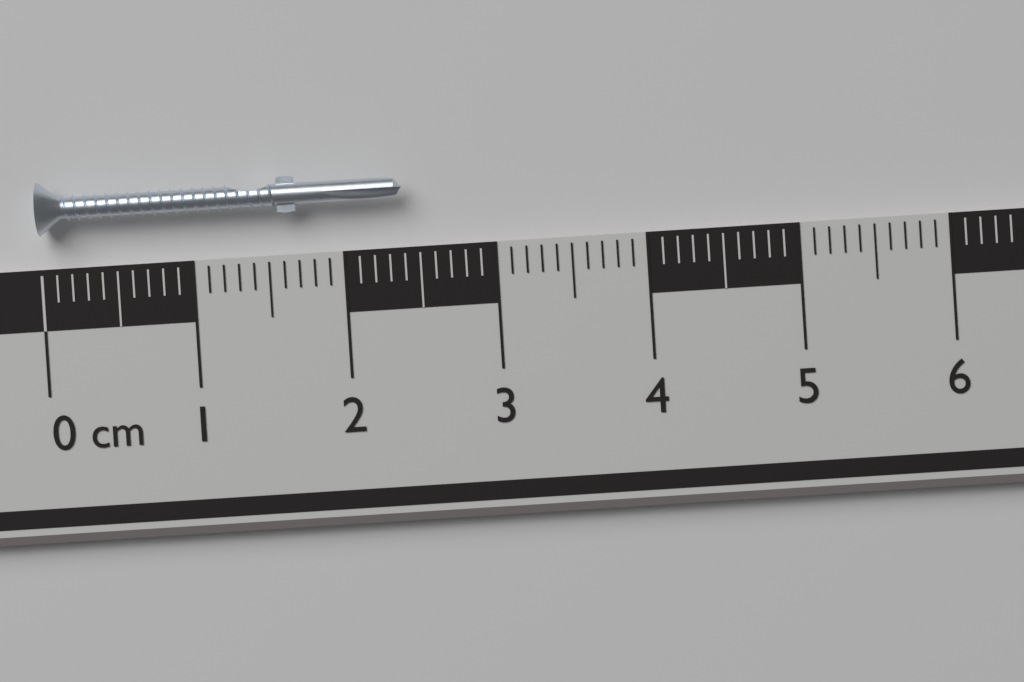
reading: 2.4 cm
